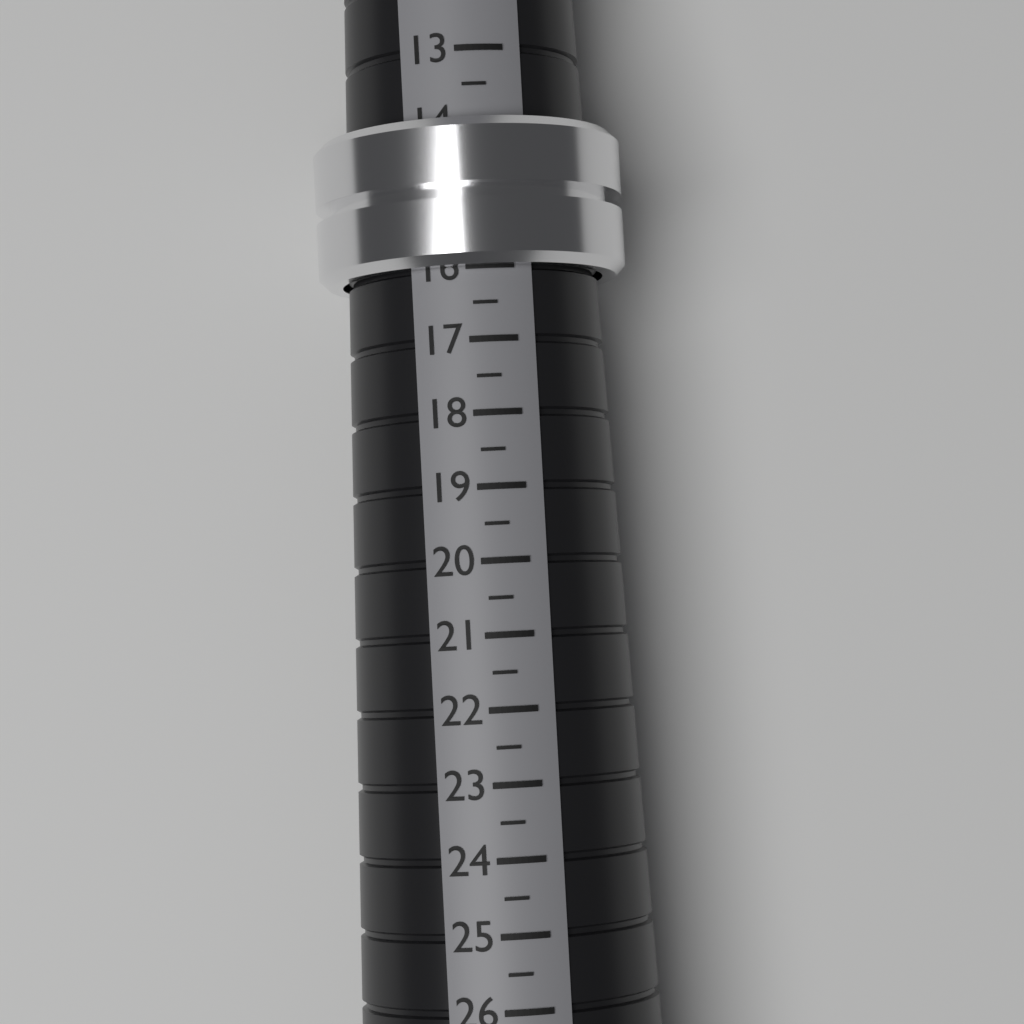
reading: 16.0 (no unit)
